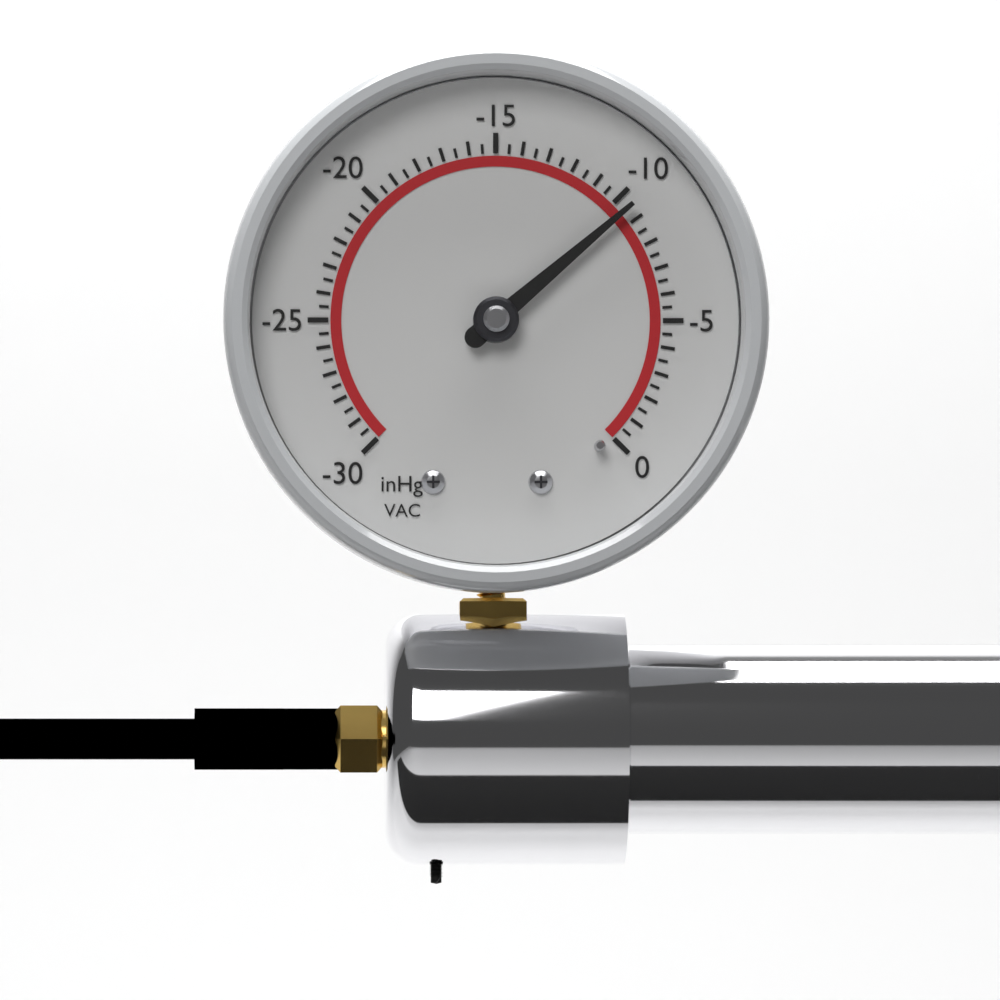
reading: -9.5 inHg
